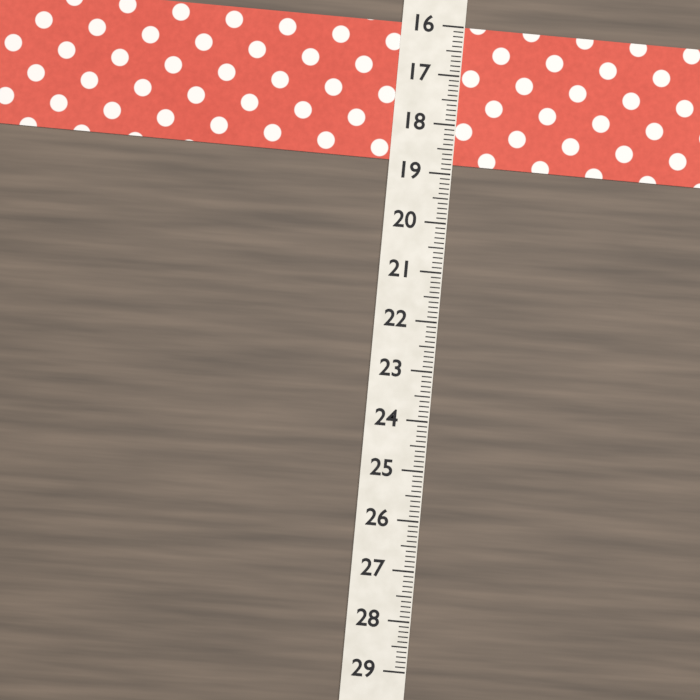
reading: 18.8 (no unit)
